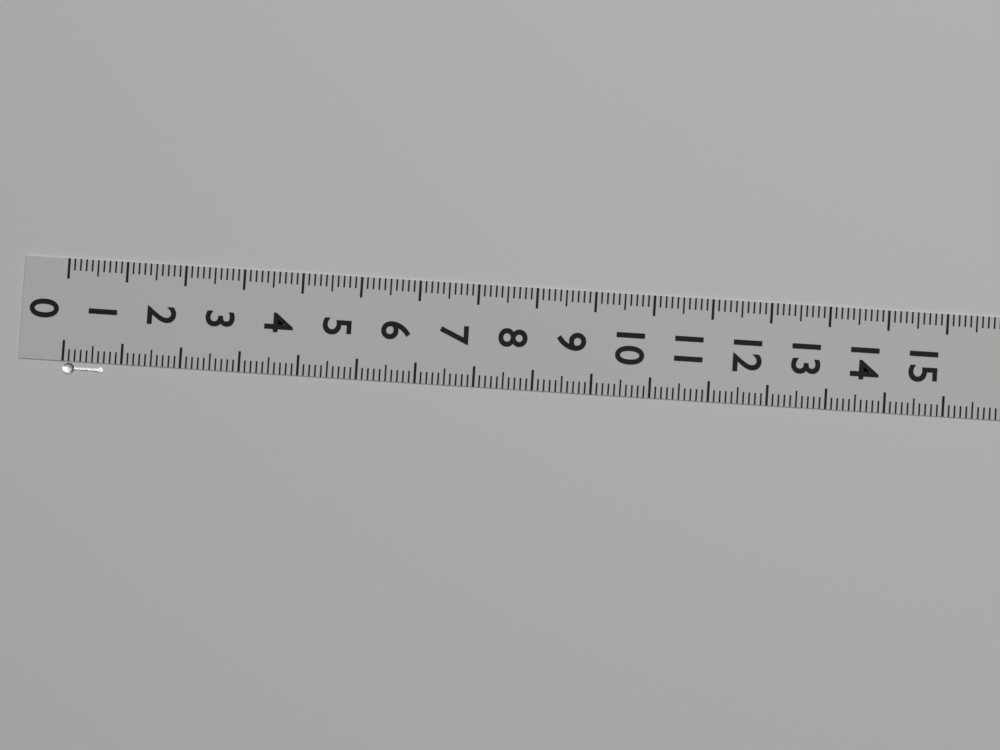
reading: 0.7 (no unit)
